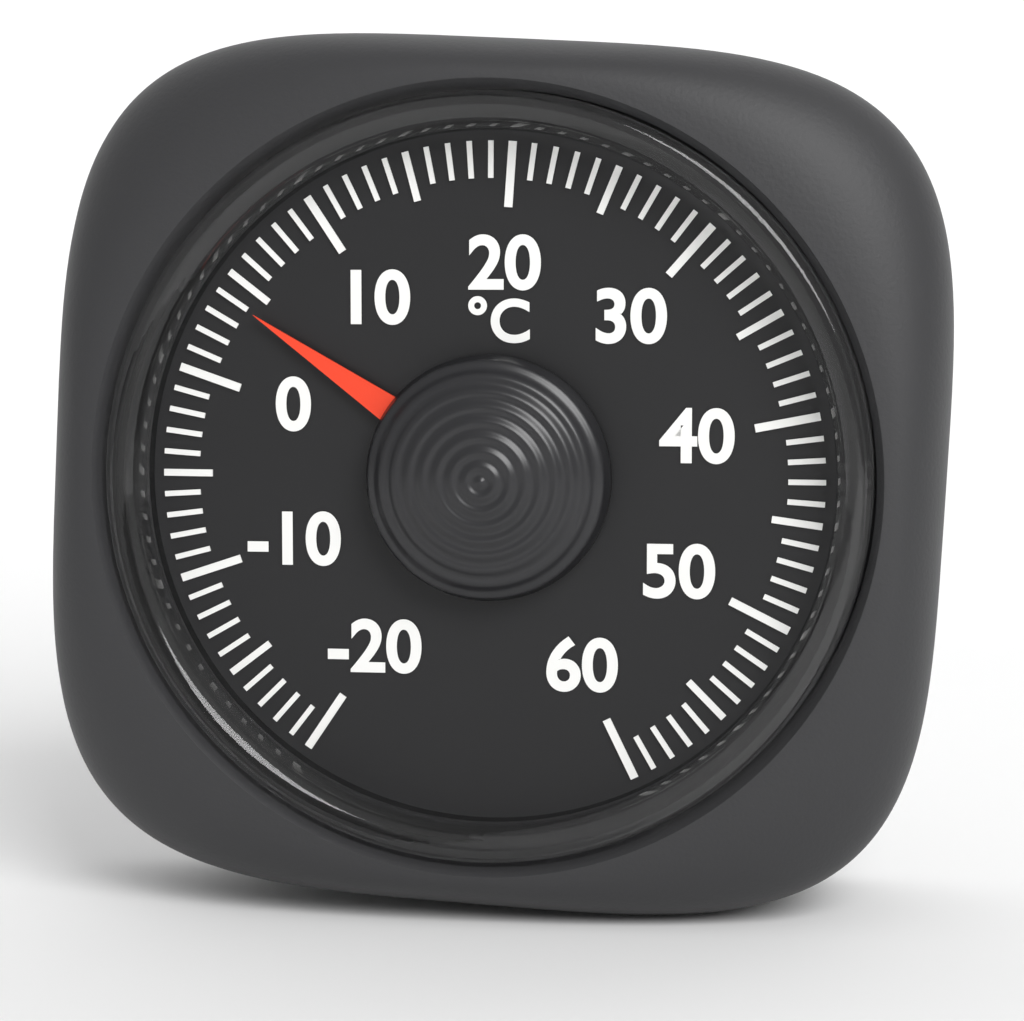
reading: 4 °C
